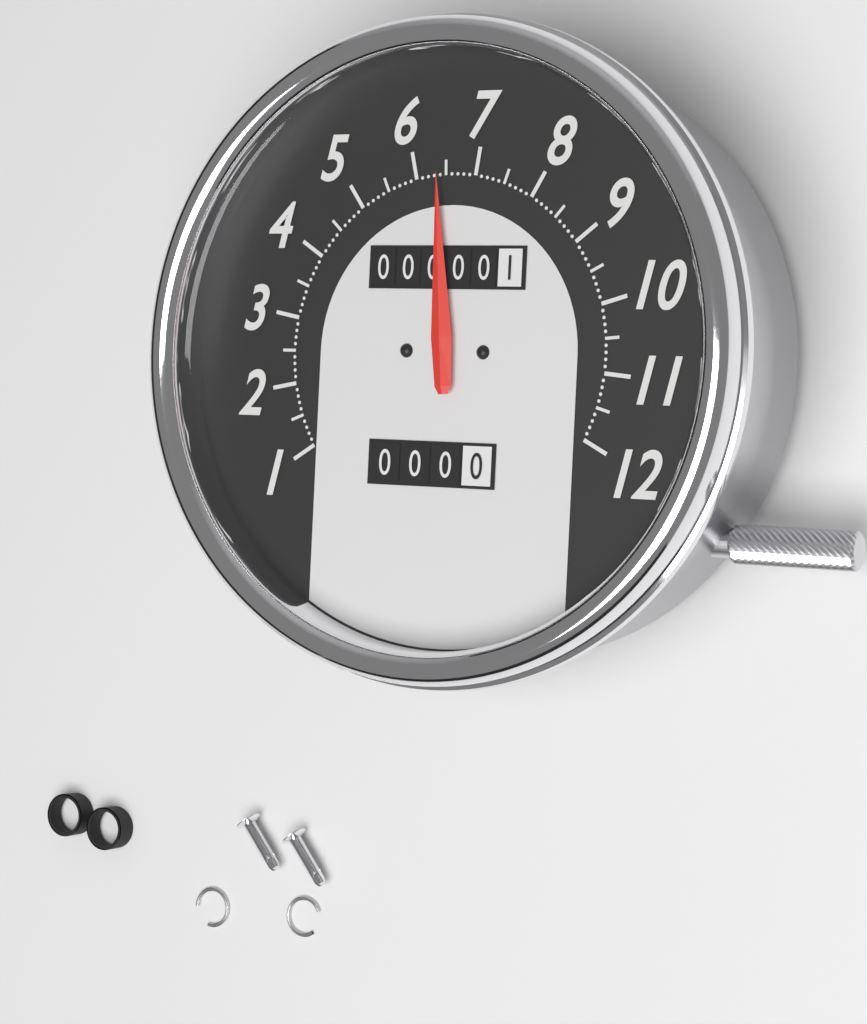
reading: 6.4 (no unit)
